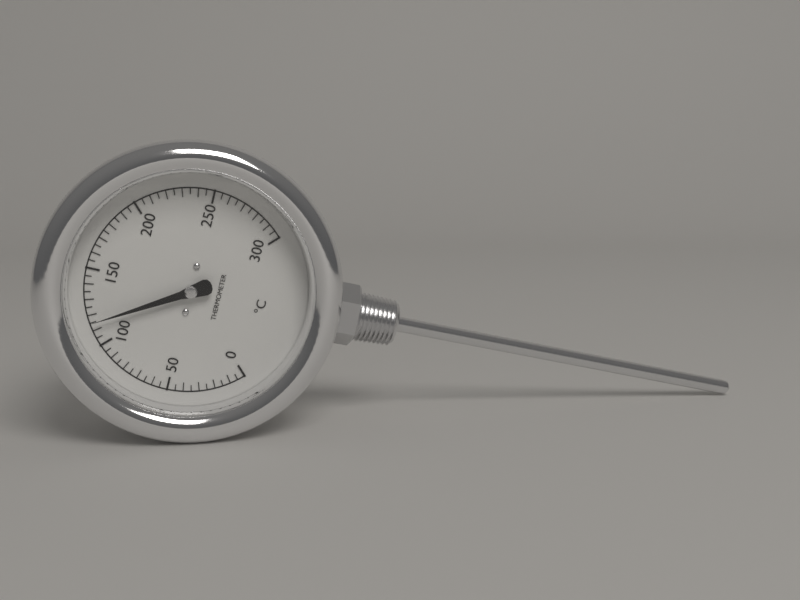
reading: 115 °C
